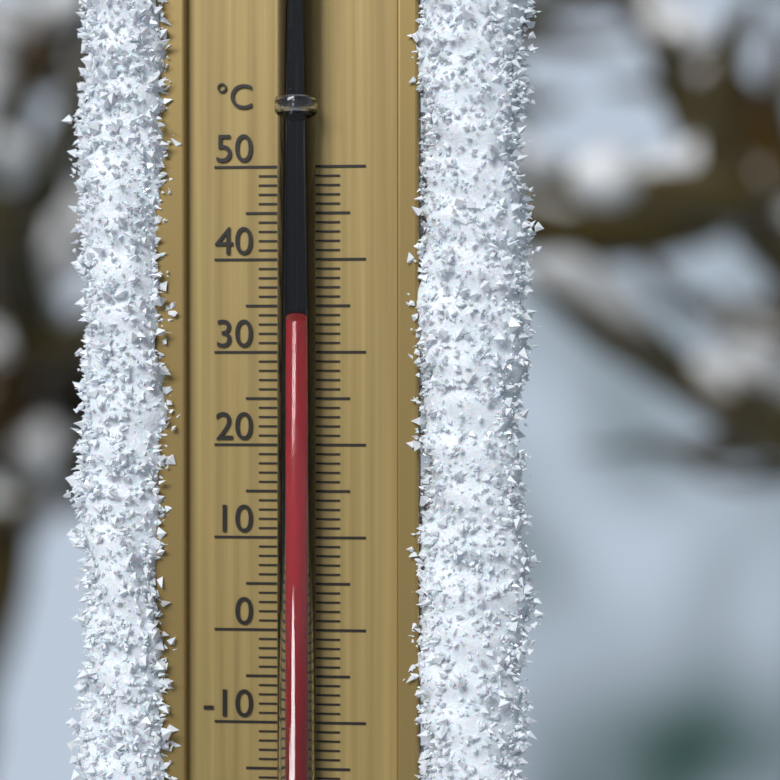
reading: 33 °C
